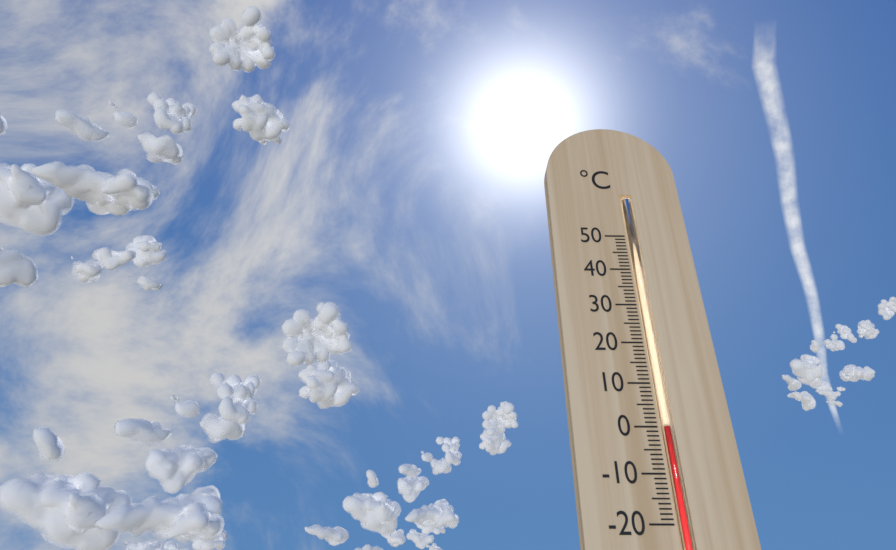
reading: 0 °C
